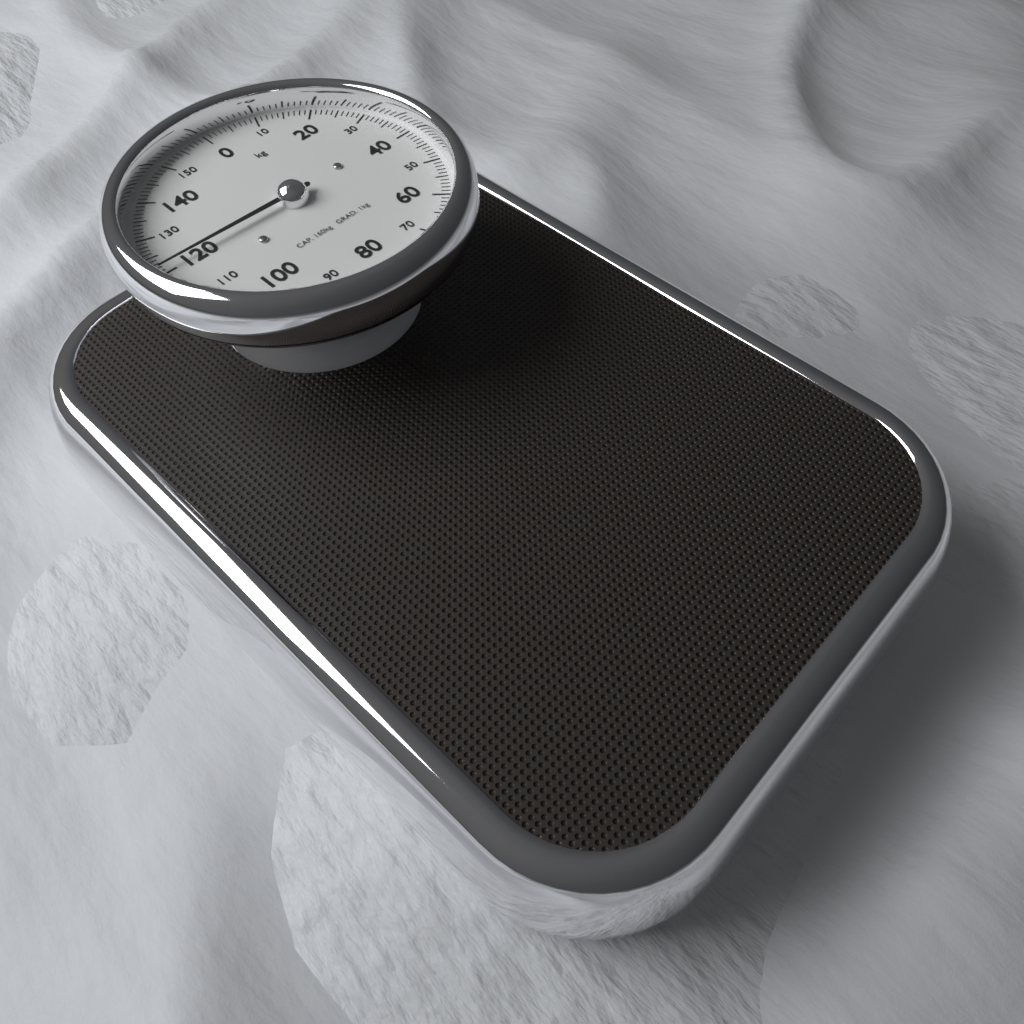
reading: 121 kg
